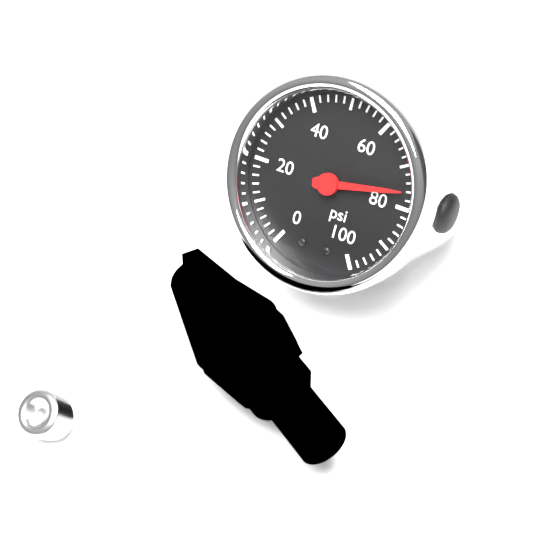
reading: 76 psi
